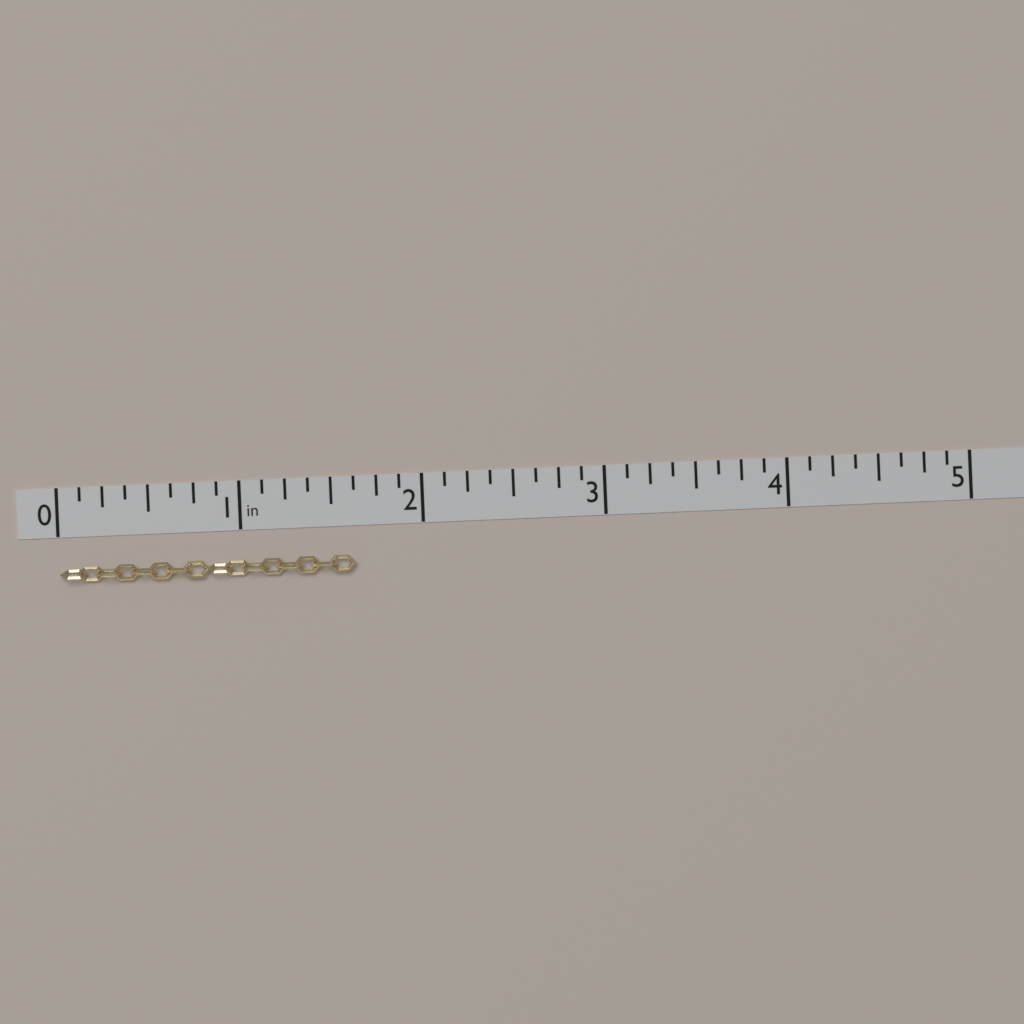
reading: 1.625 in
